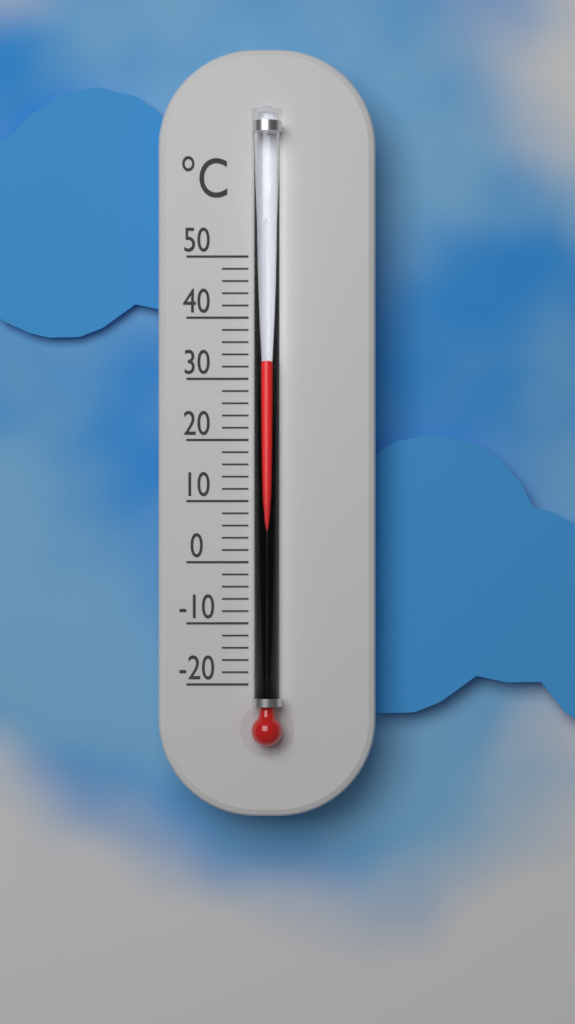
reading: 33 °C
